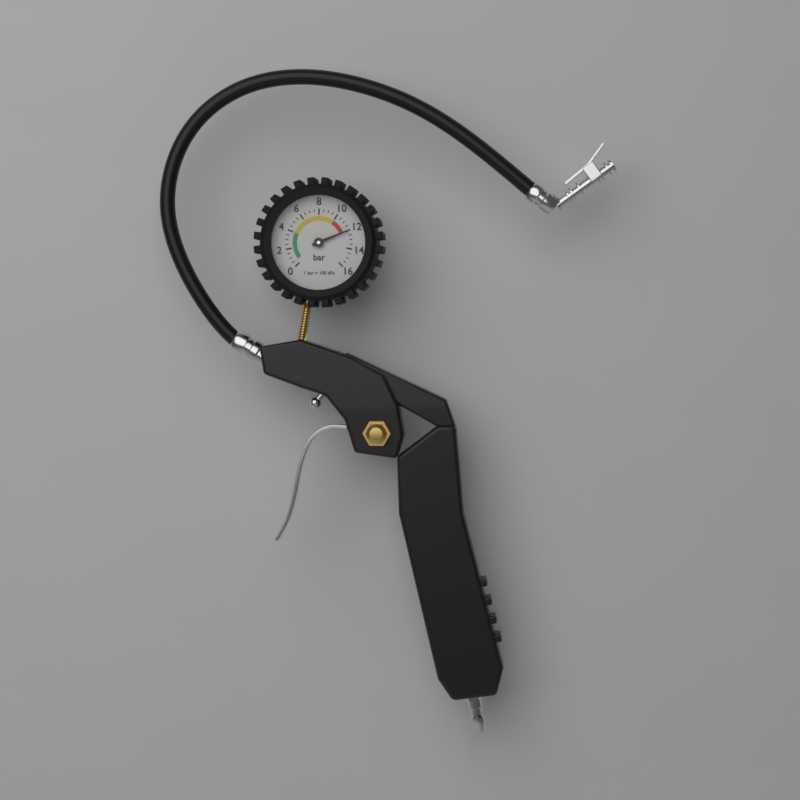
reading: 12.0 bar
